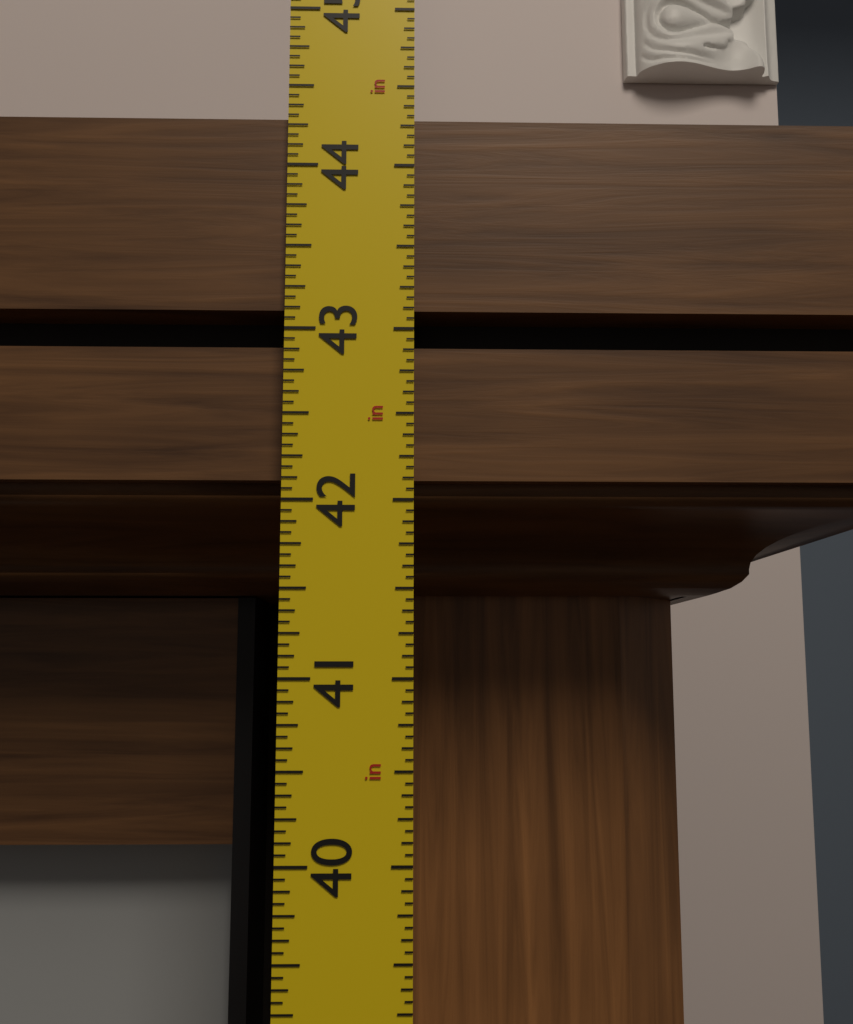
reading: 44.3125 in
